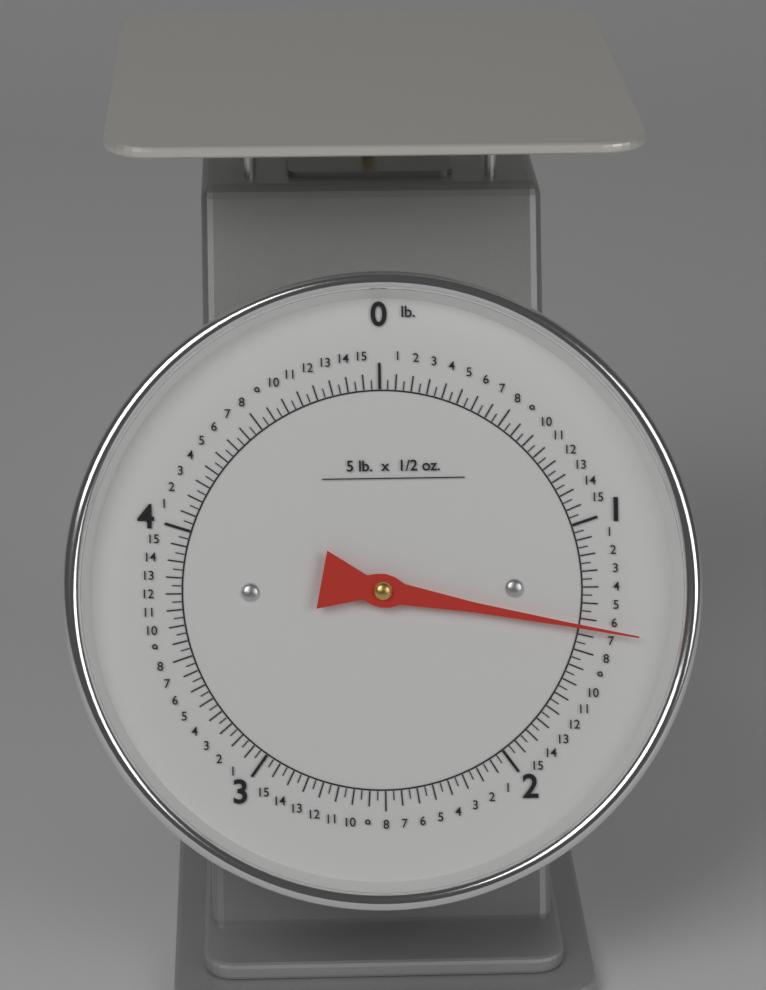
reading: 1.40625 lb
